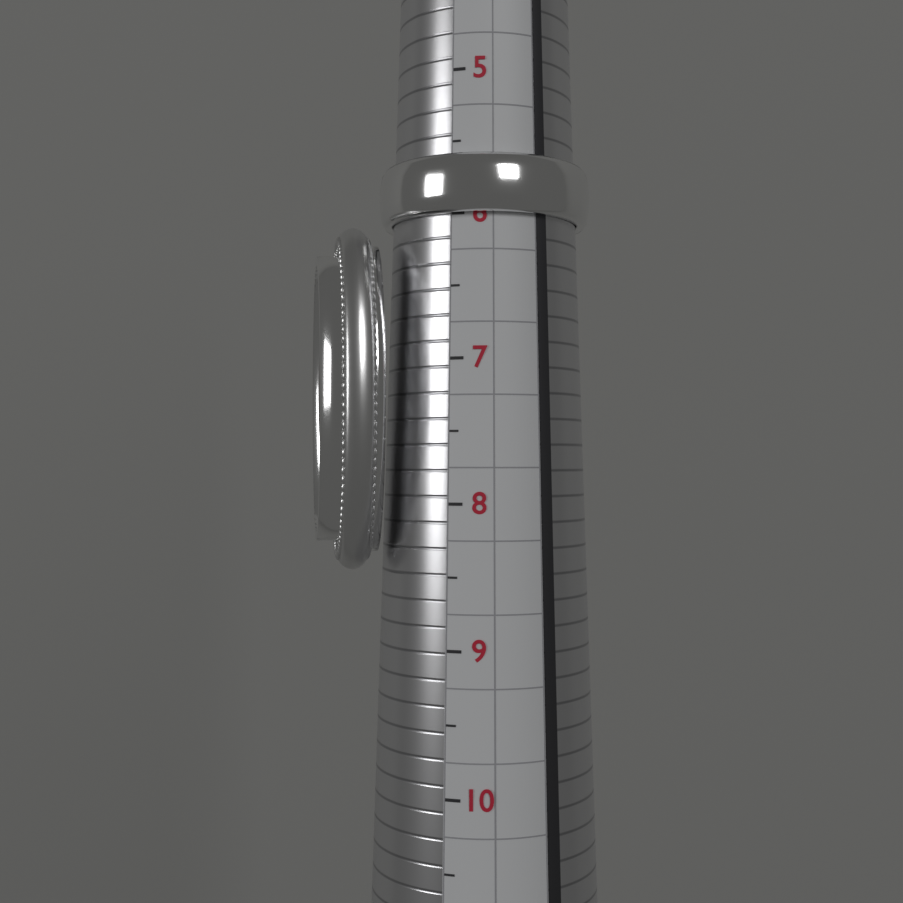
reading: 6.0 (no unit)
